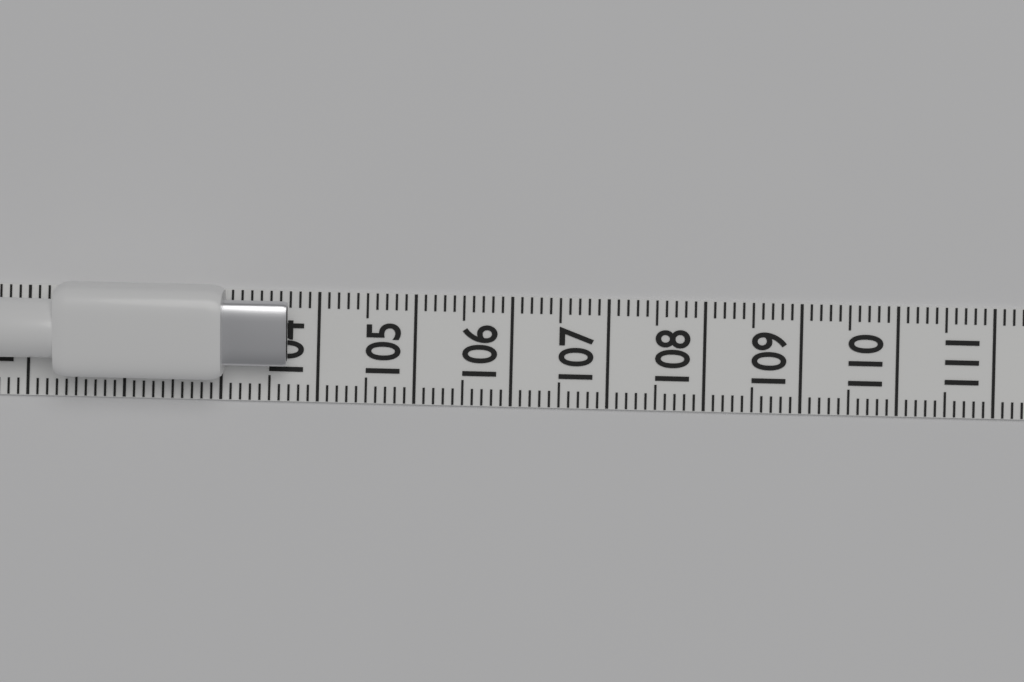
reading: 103.7 (no unit)
